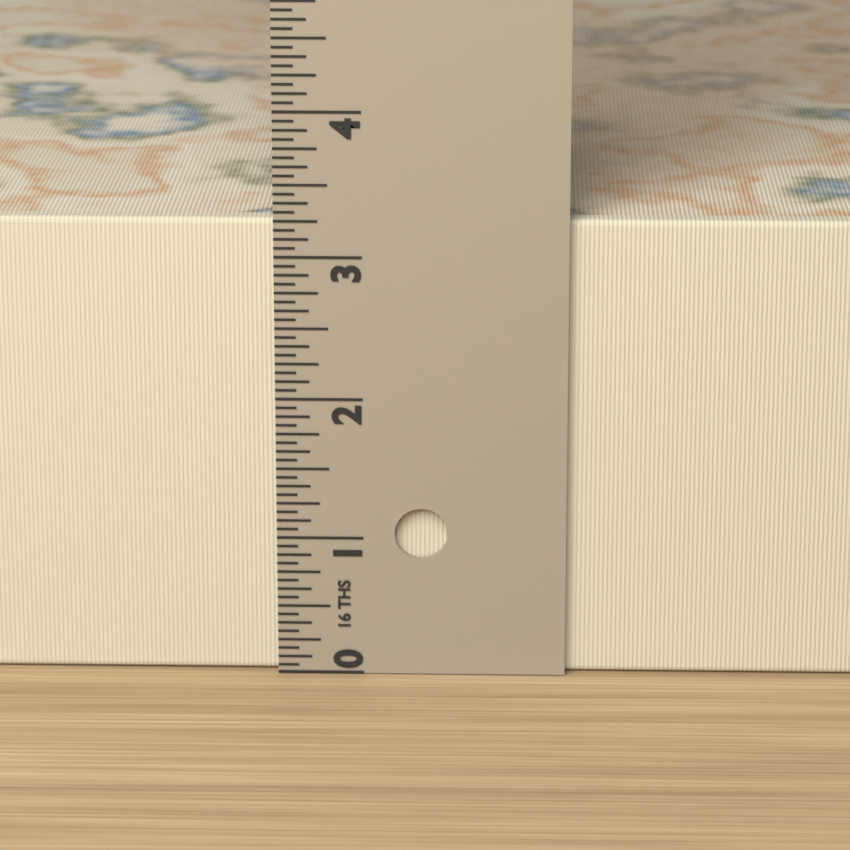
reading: 3.2500 in
